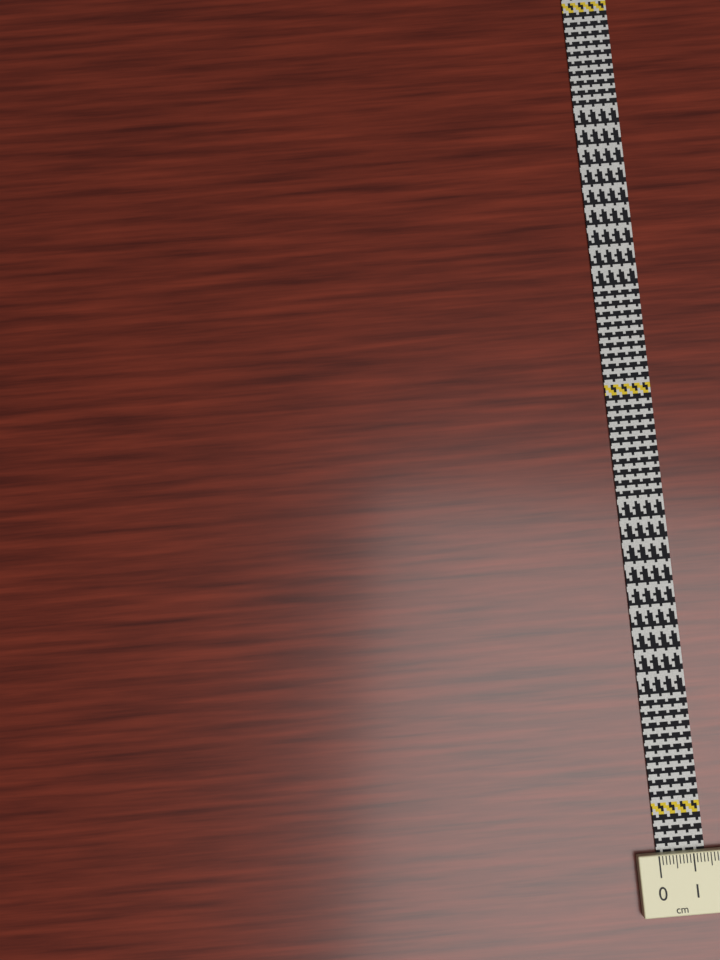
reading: 1.4 cm
